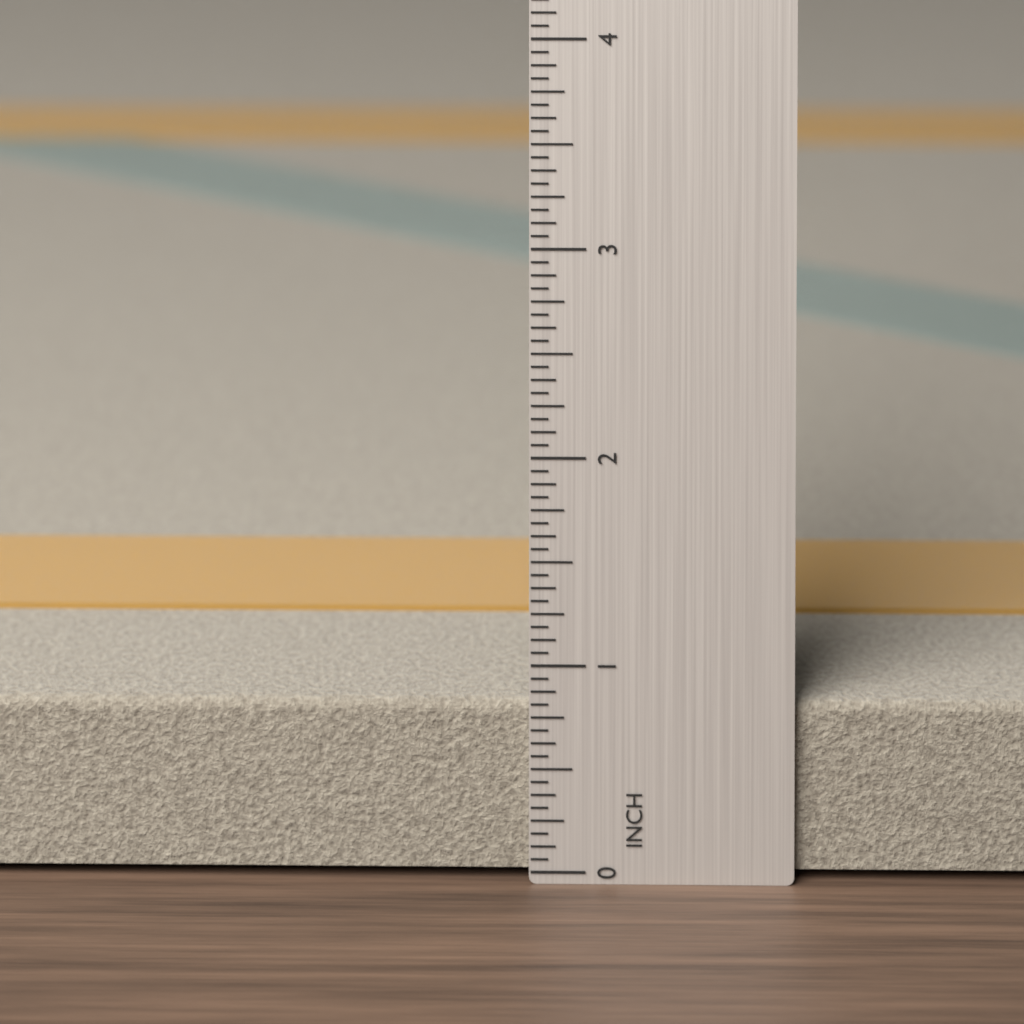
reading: 0.8125 in
